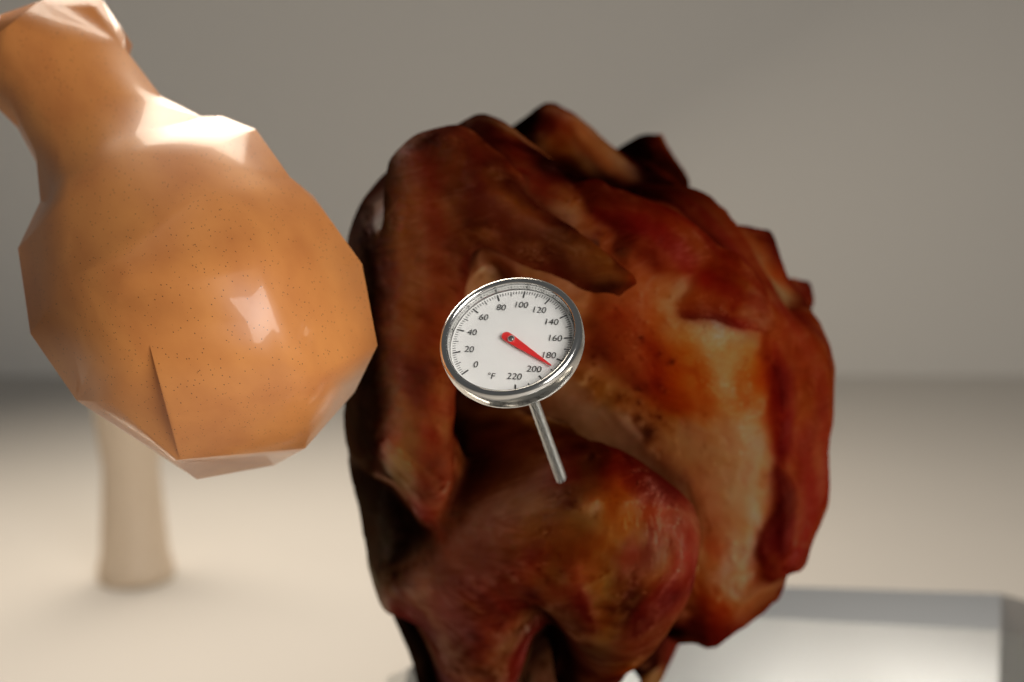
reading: 188 °F
